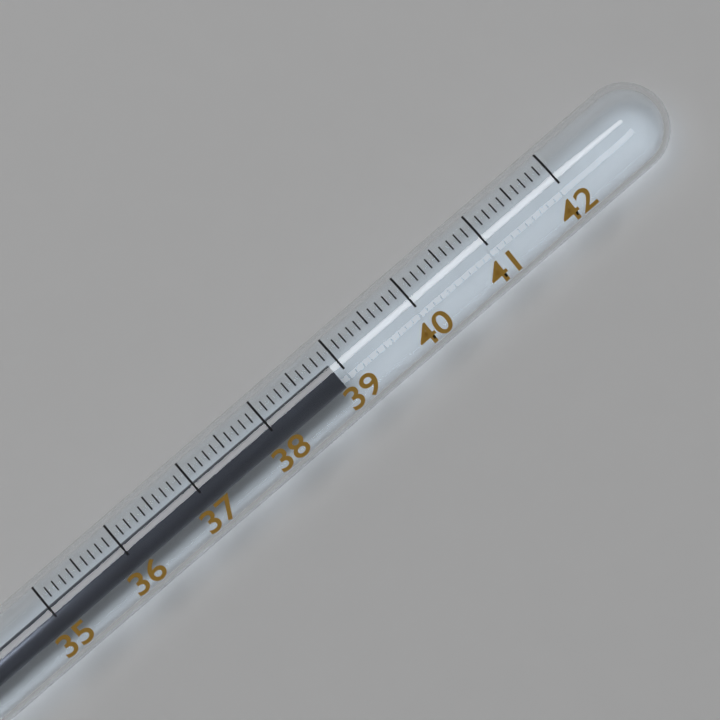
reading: 38.9 (no unit)
